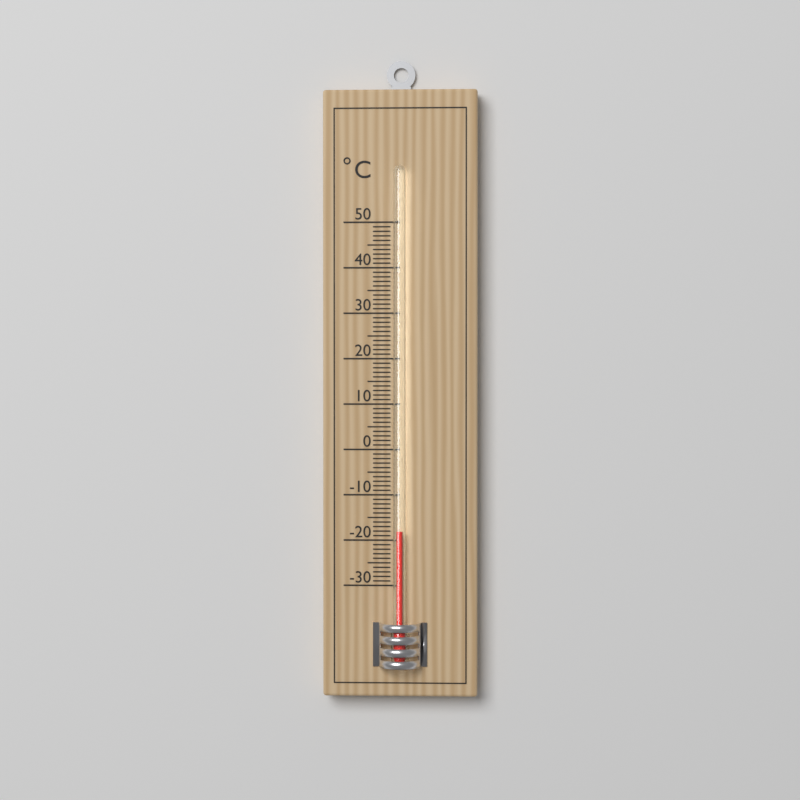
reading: -18 °C
